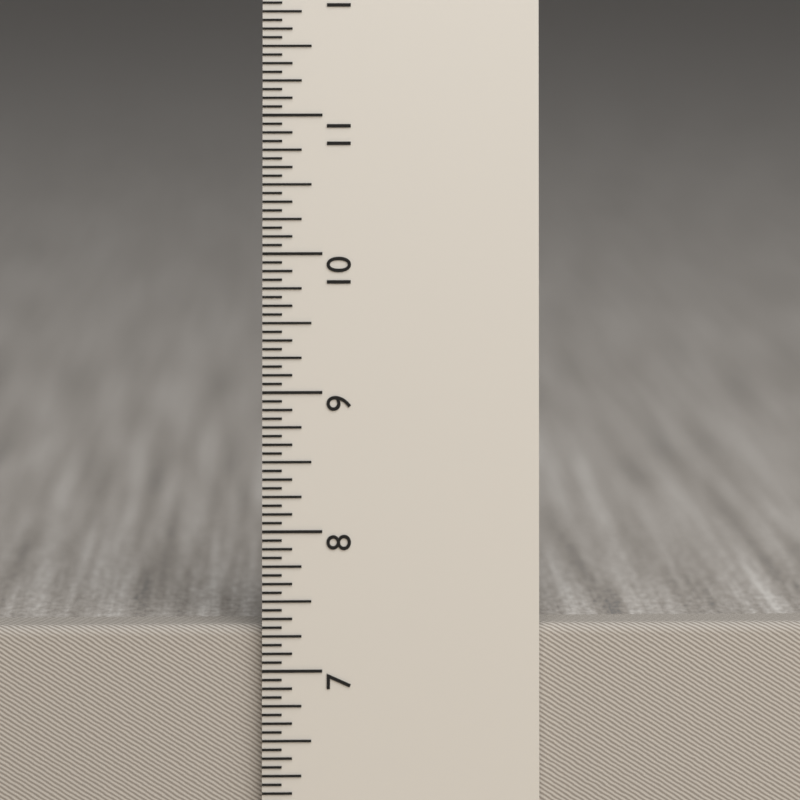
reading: 7.3125 in
